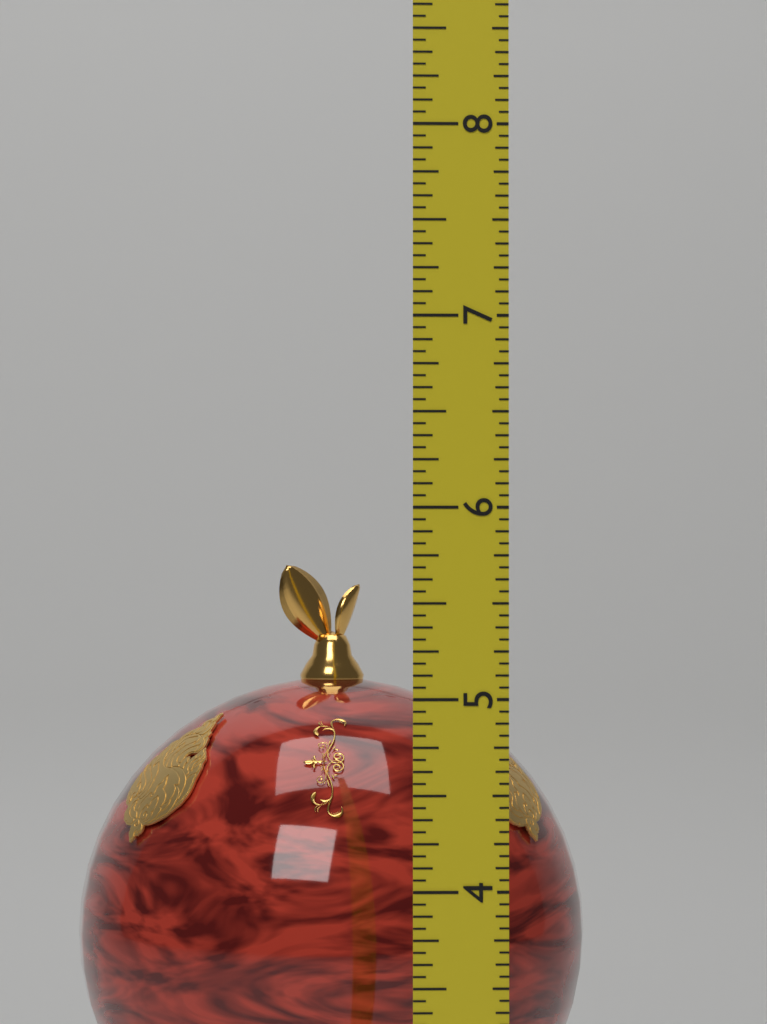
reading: 5.6875 (no unit)
